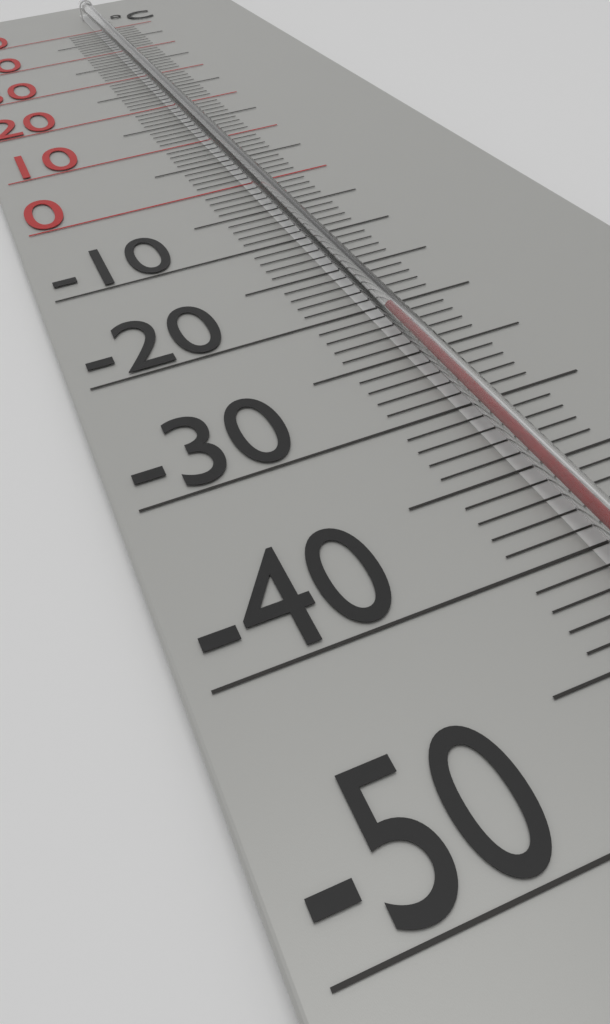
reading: -22 °C
